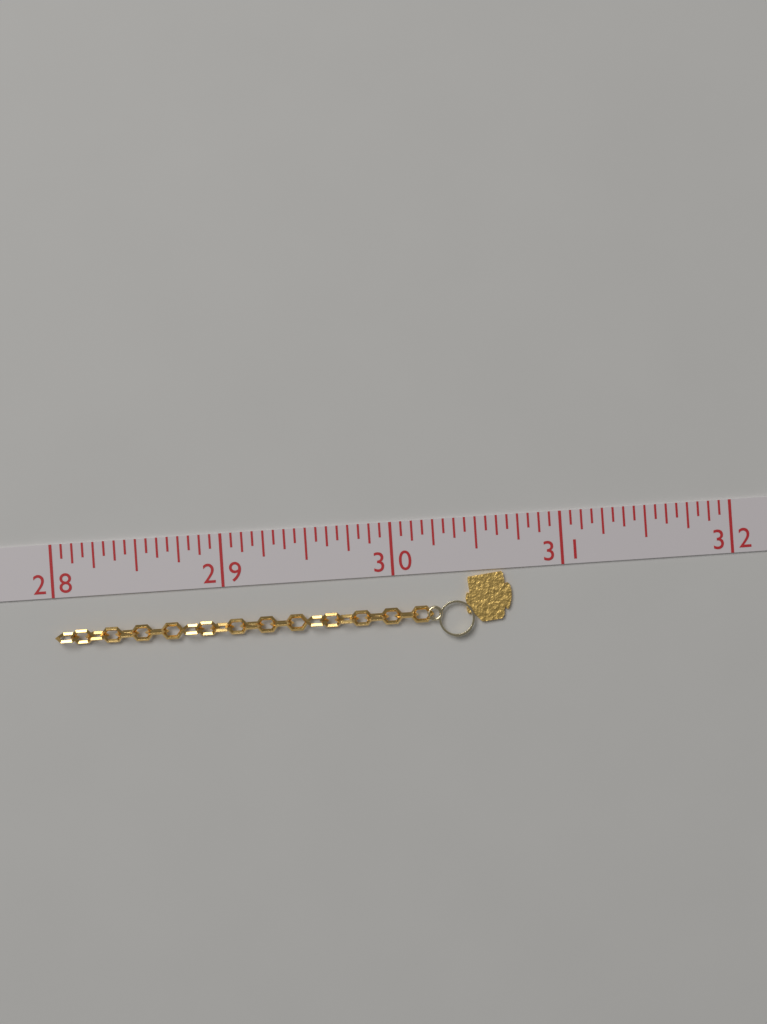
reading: 30.6875 (no unit)
